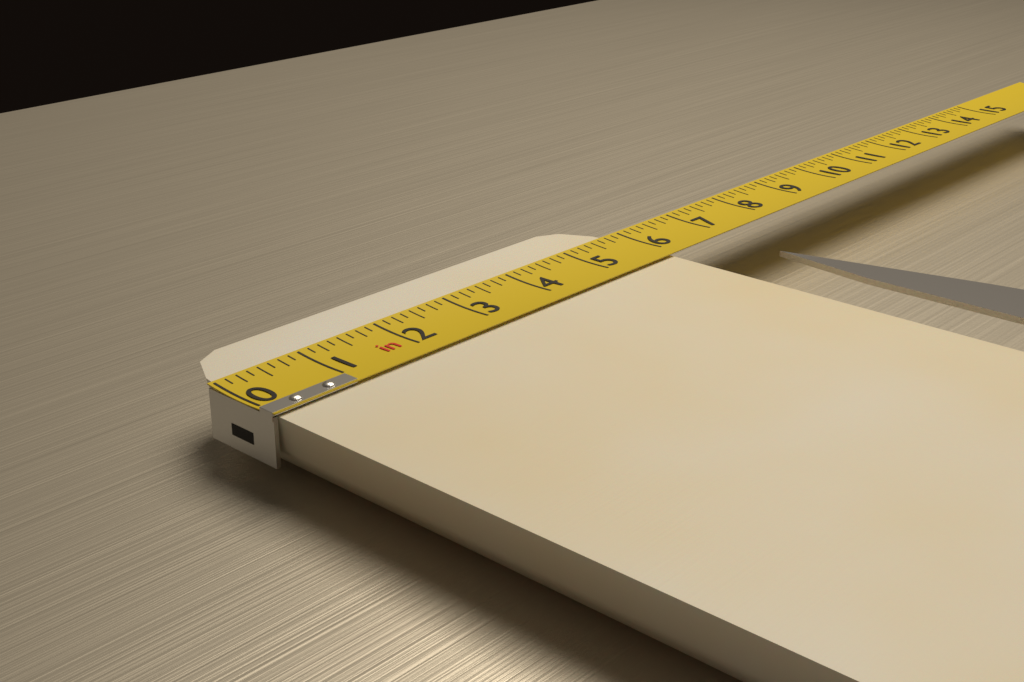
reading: 5.875 in
